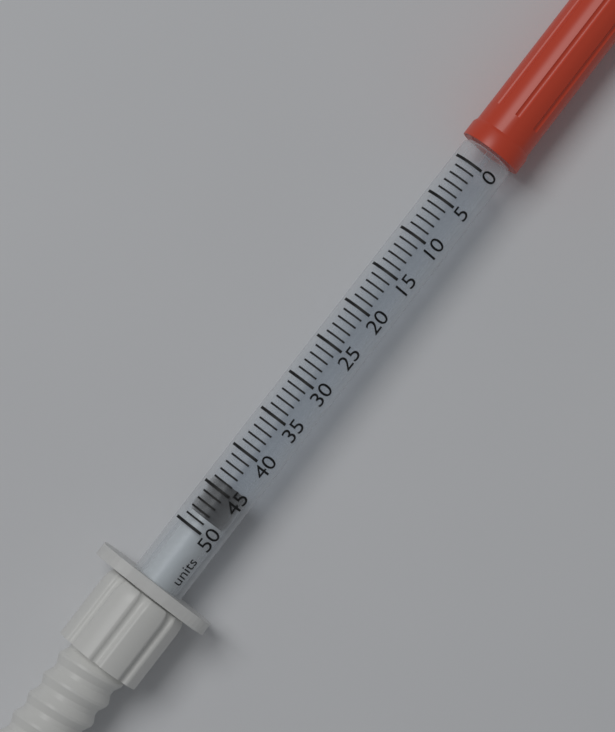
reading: 44 units
